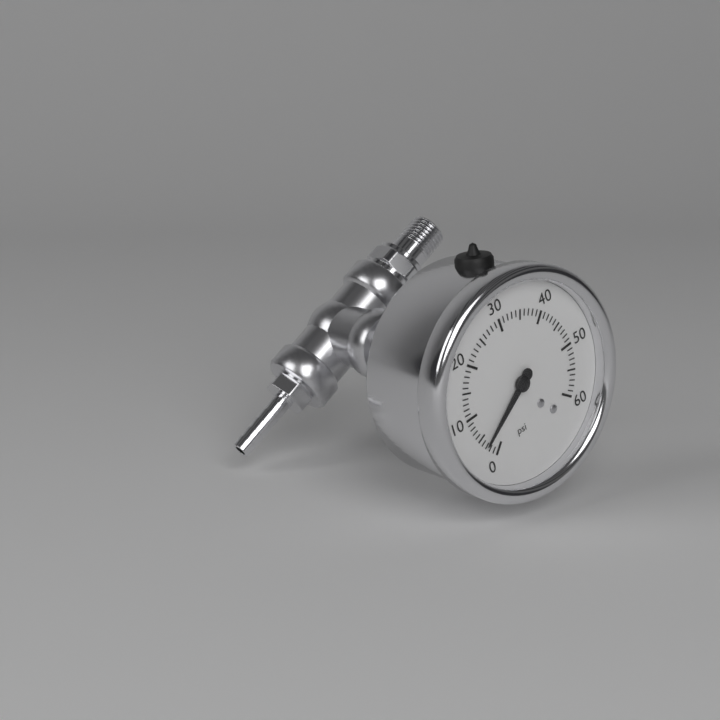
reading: 3 psi
